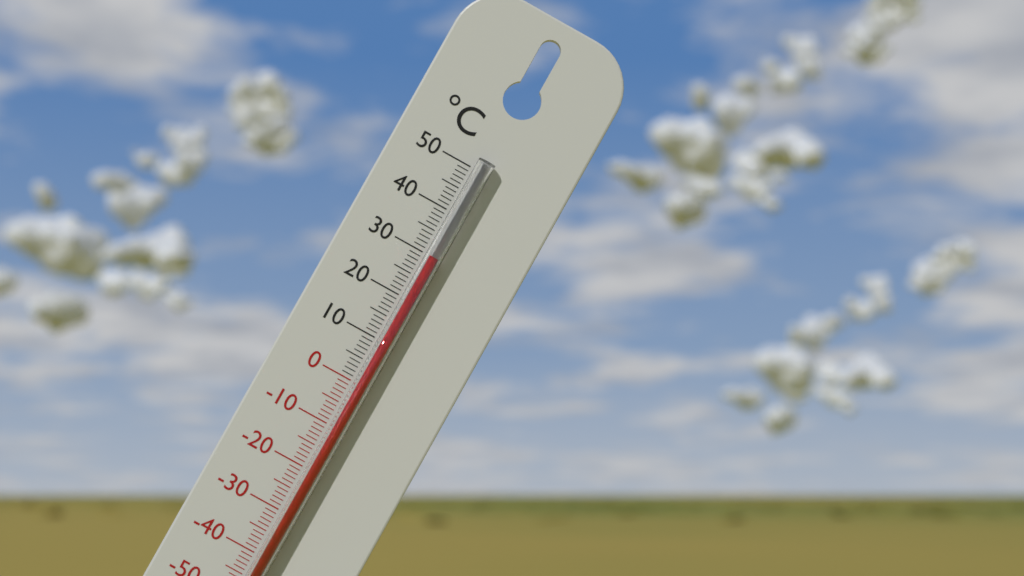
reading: 30 °C
